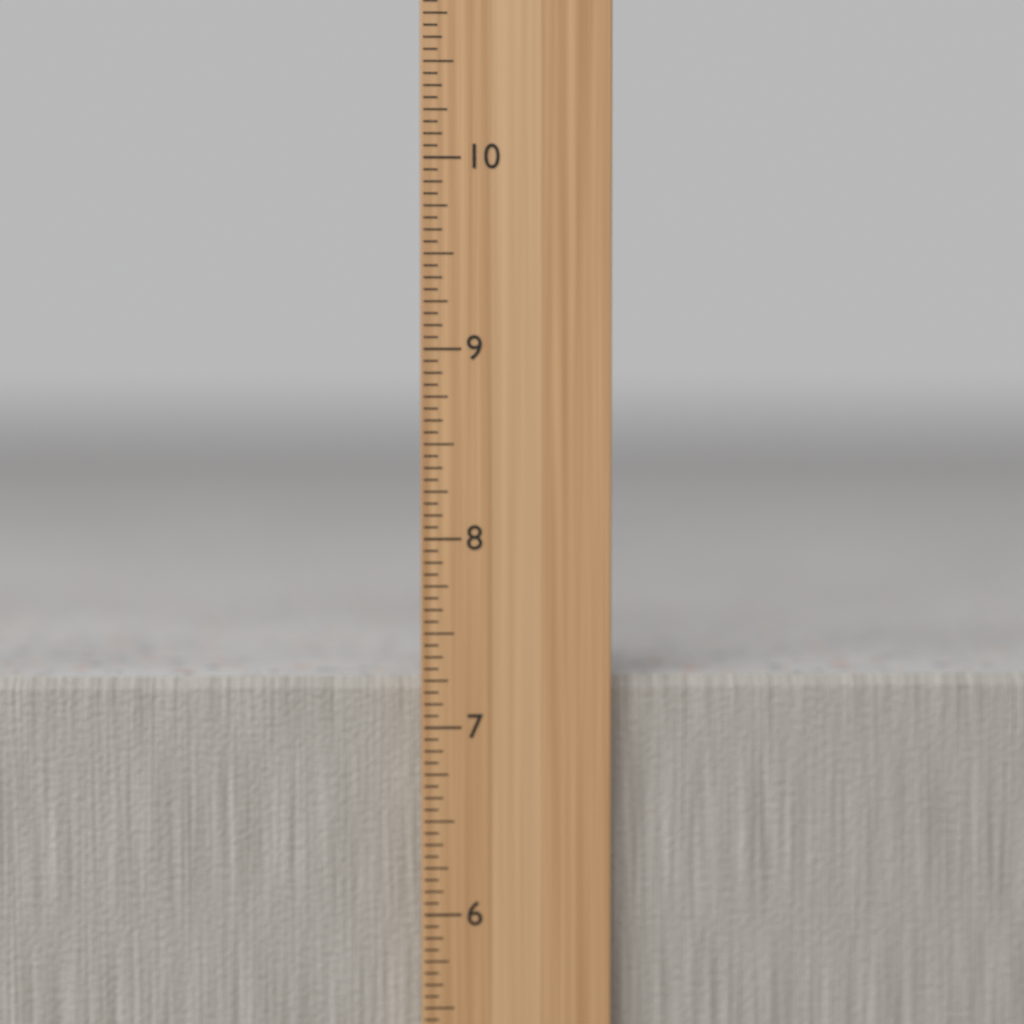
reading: 7.2500 in
